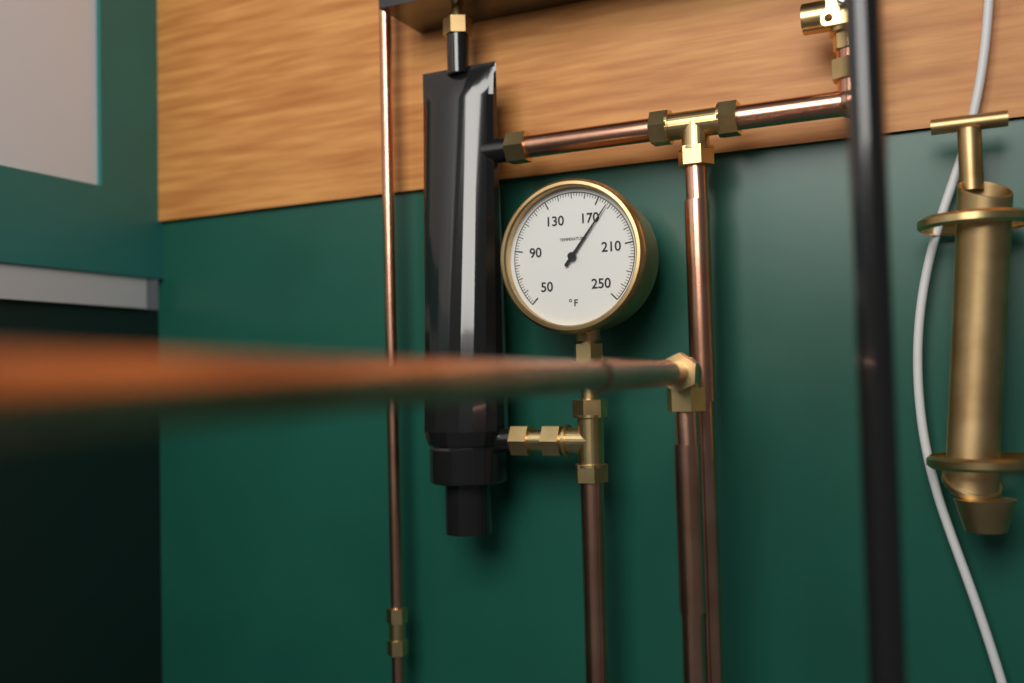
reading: 178 °F
